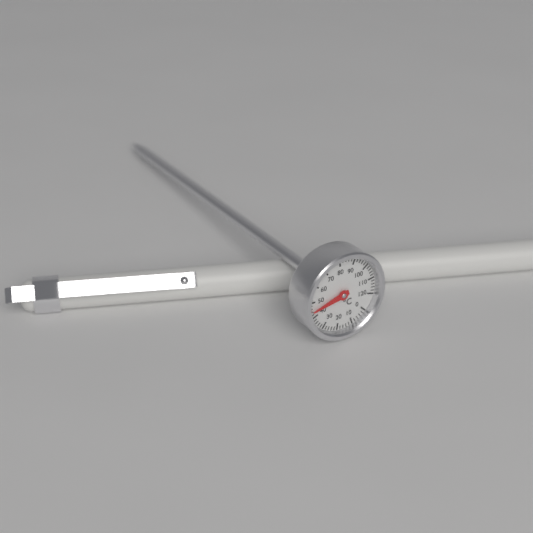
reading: 44 °C
